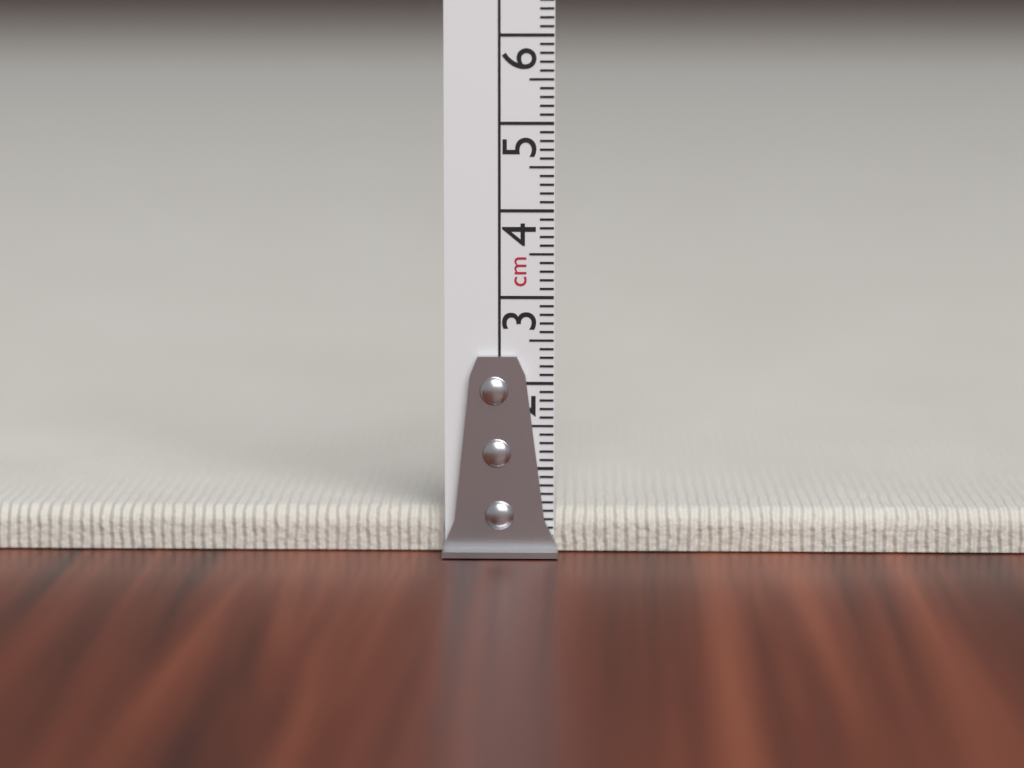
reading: 0.5 cm
